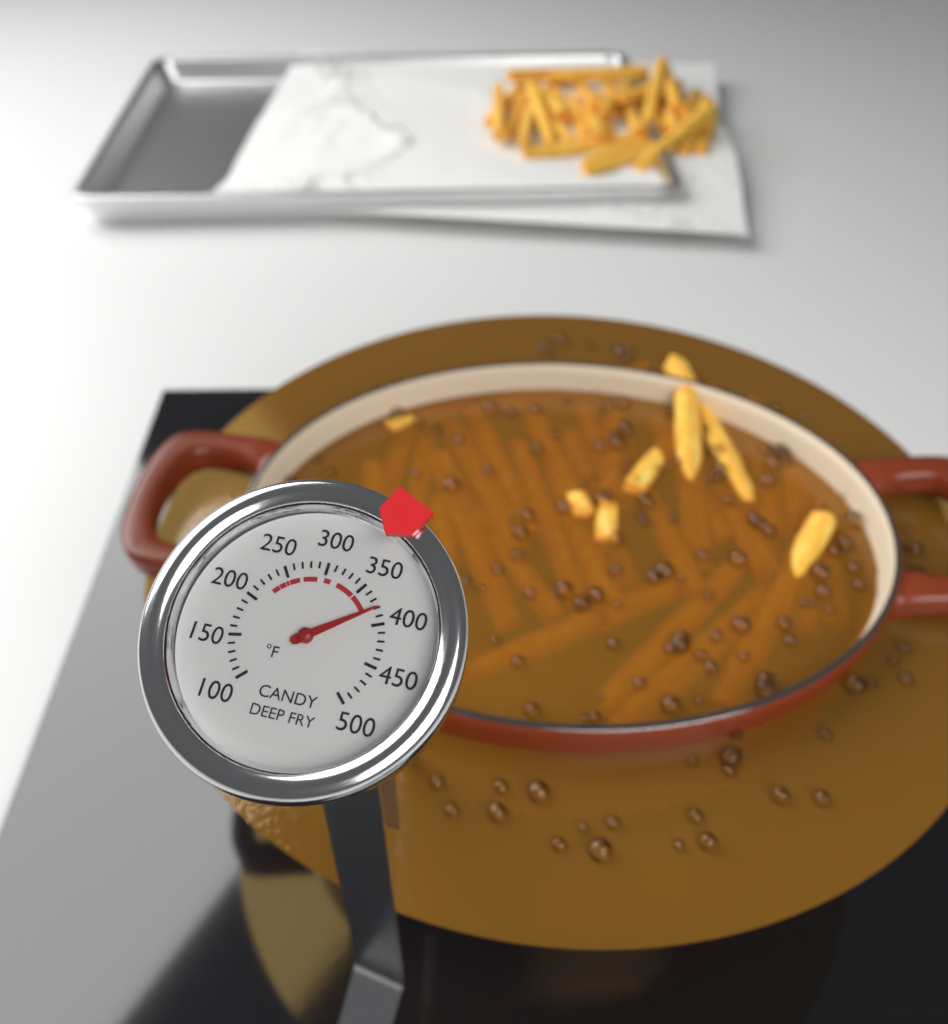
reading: 380 °F
